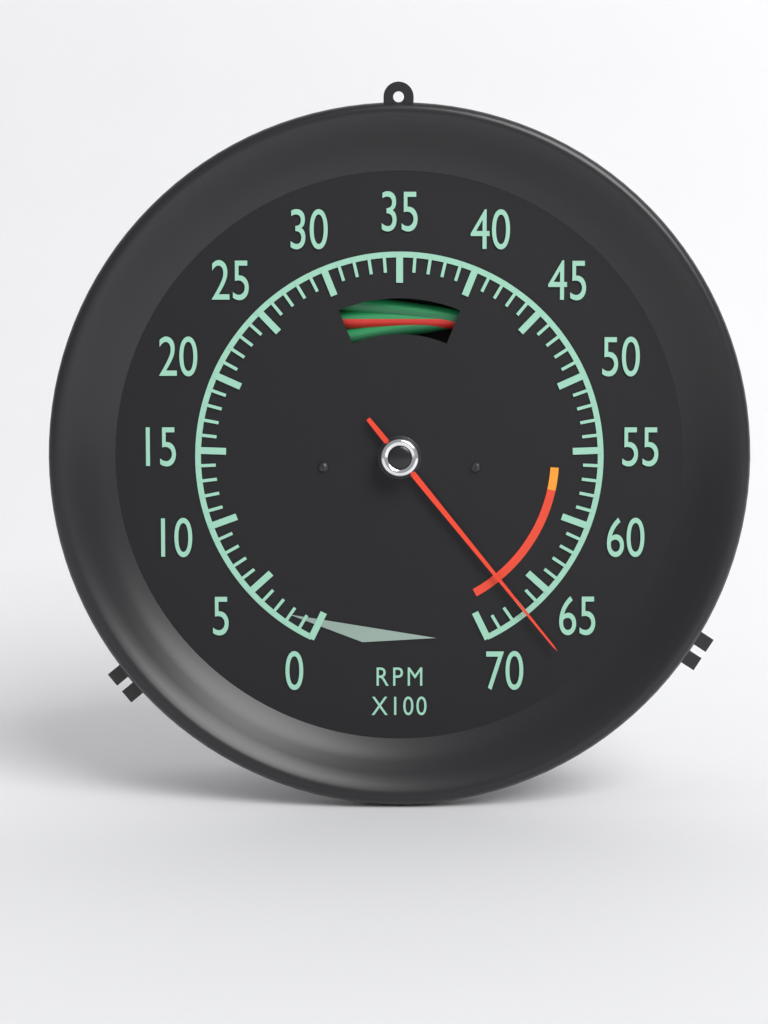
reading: 67 RPM x100
